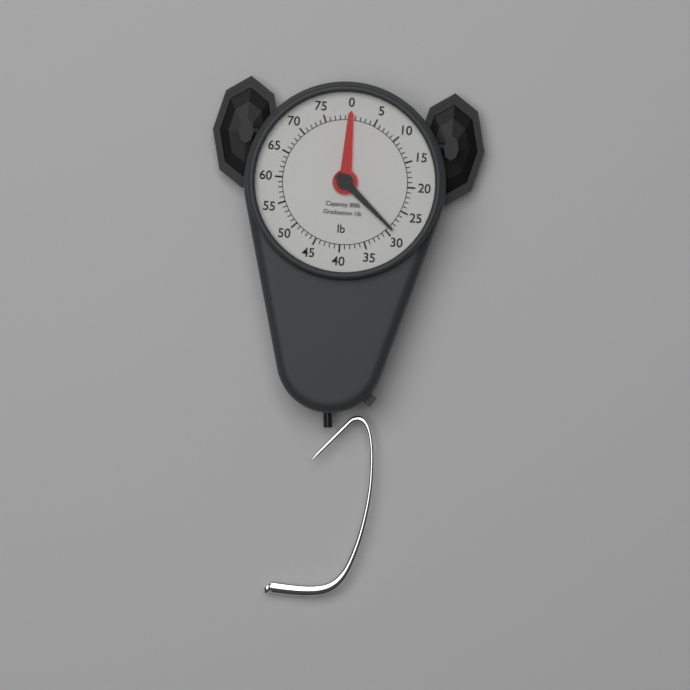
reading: 29 lb
